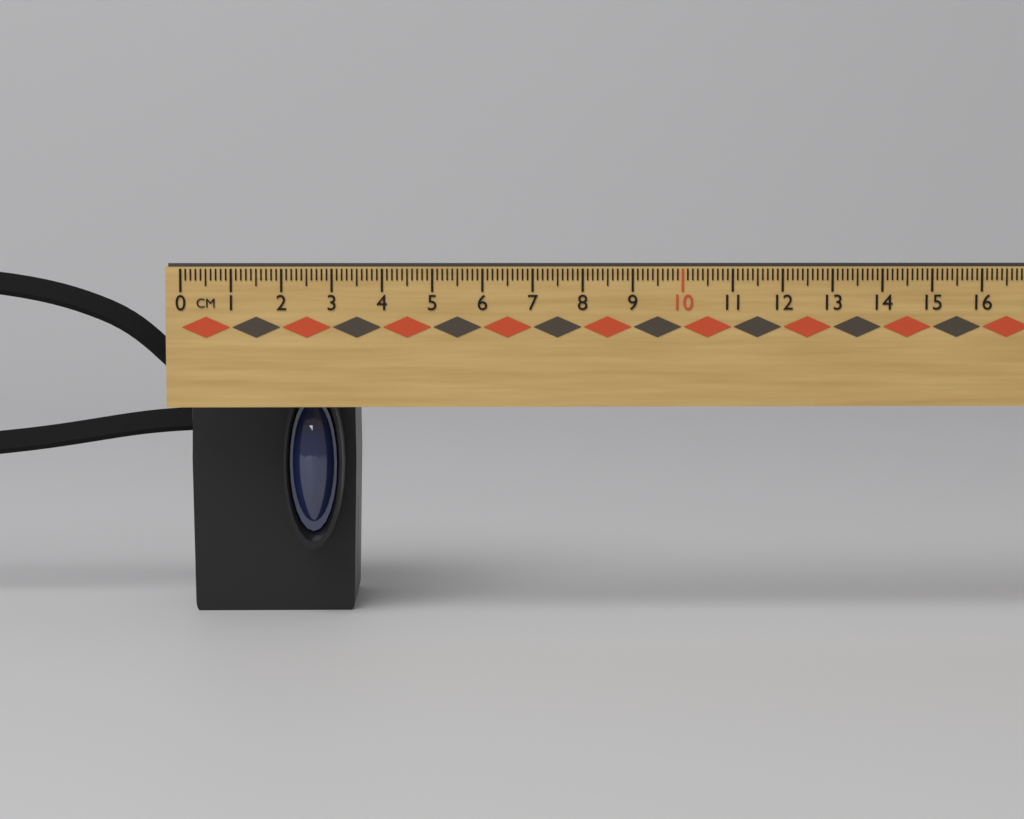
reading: 3.4 cm
